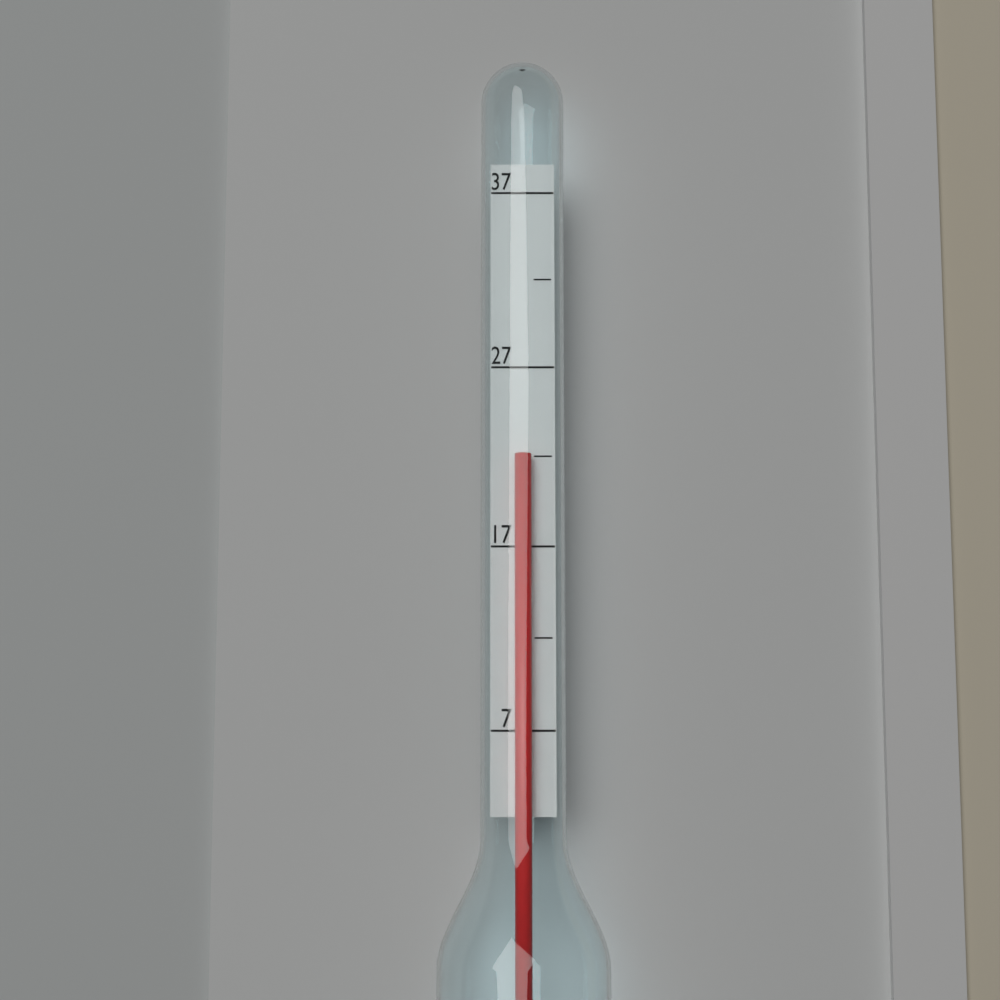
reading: 22 (no unit)
